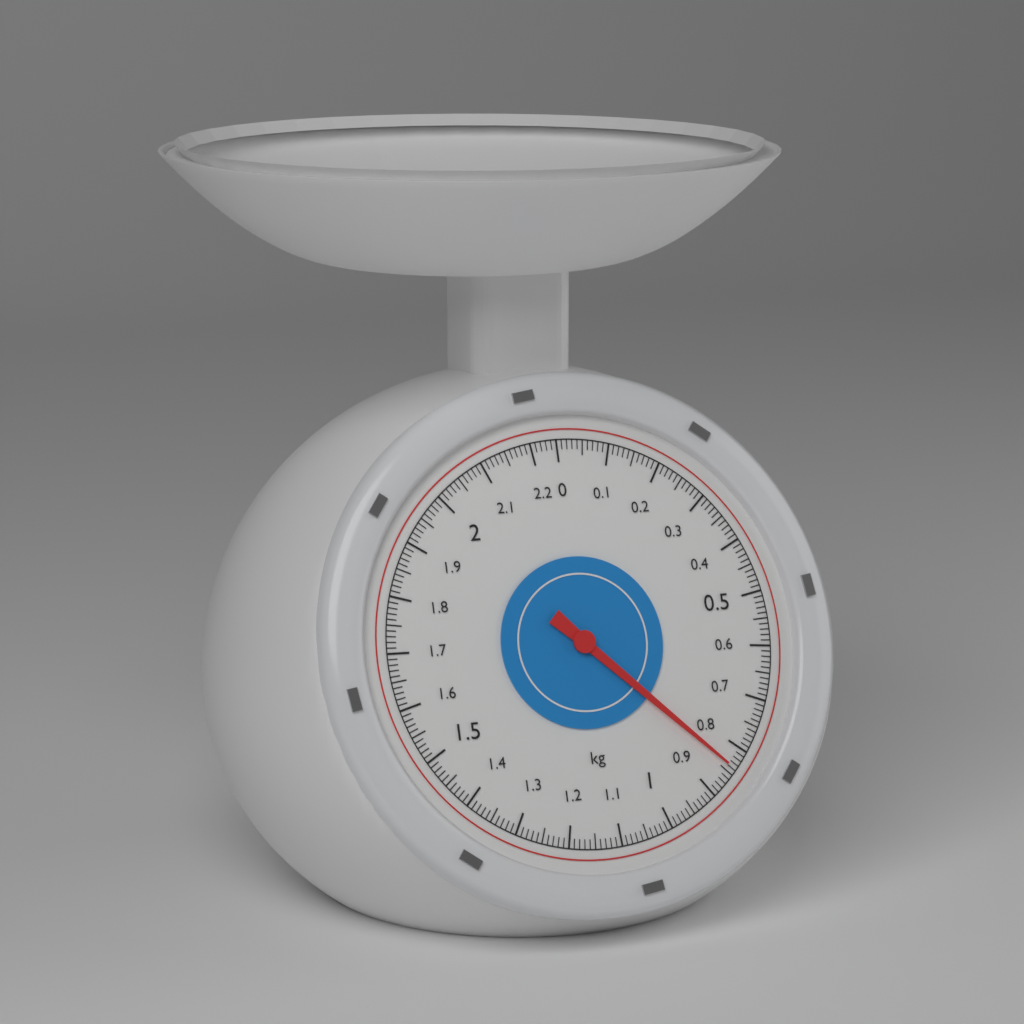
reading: 0.84 kg
